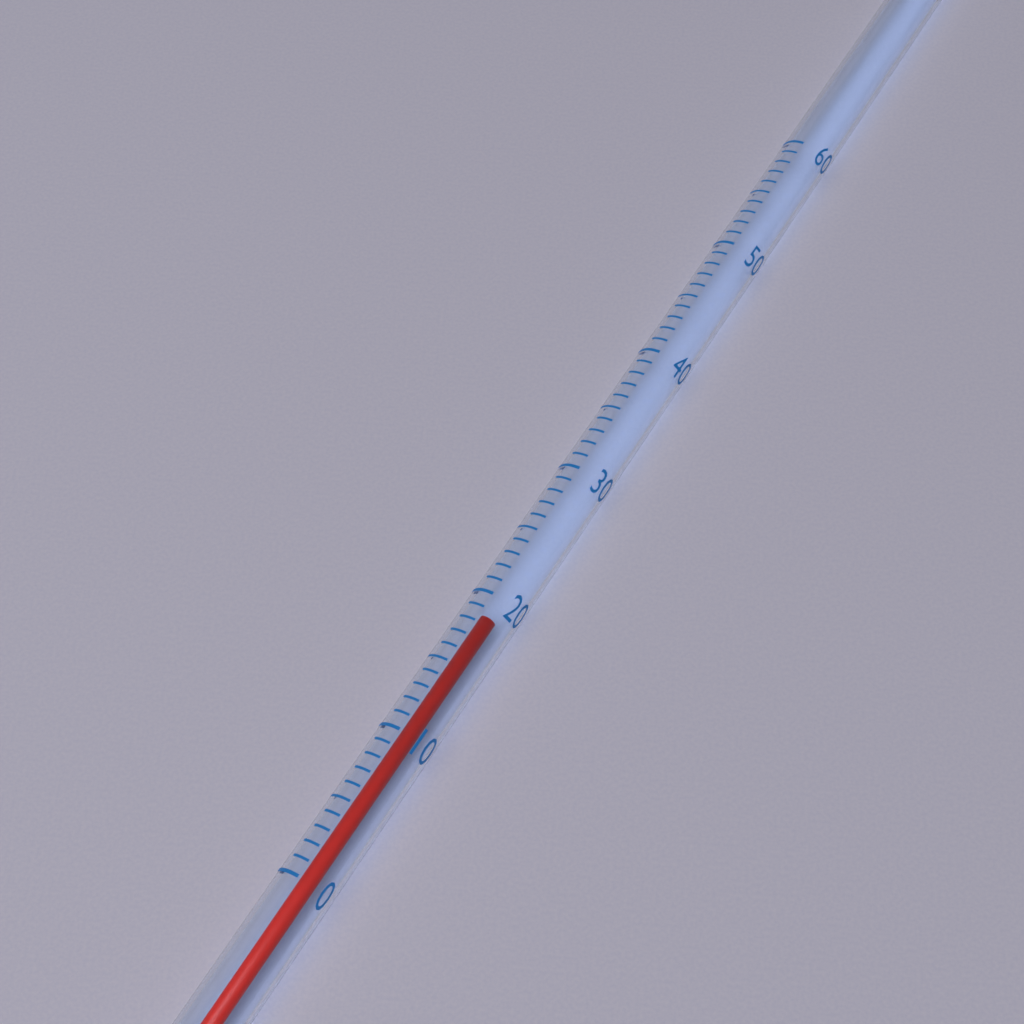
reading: 19 (no unit)
